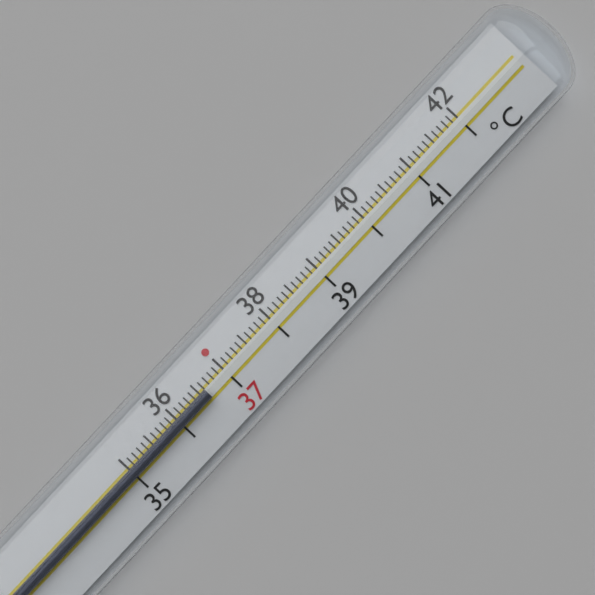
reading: 36.6 °C
